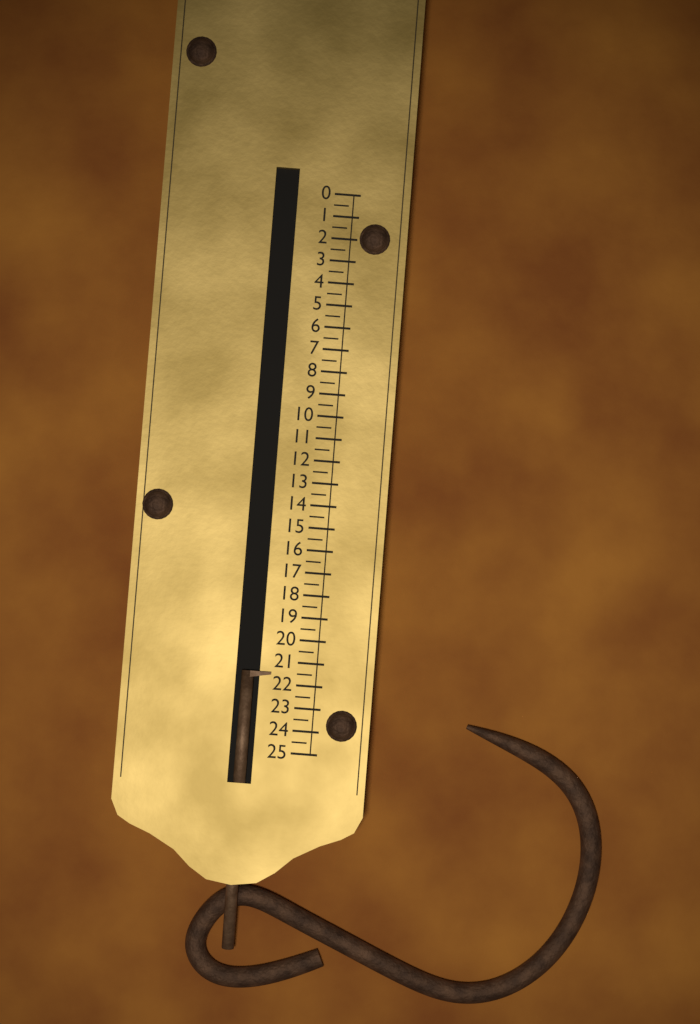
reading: 21.5 (no unit)
